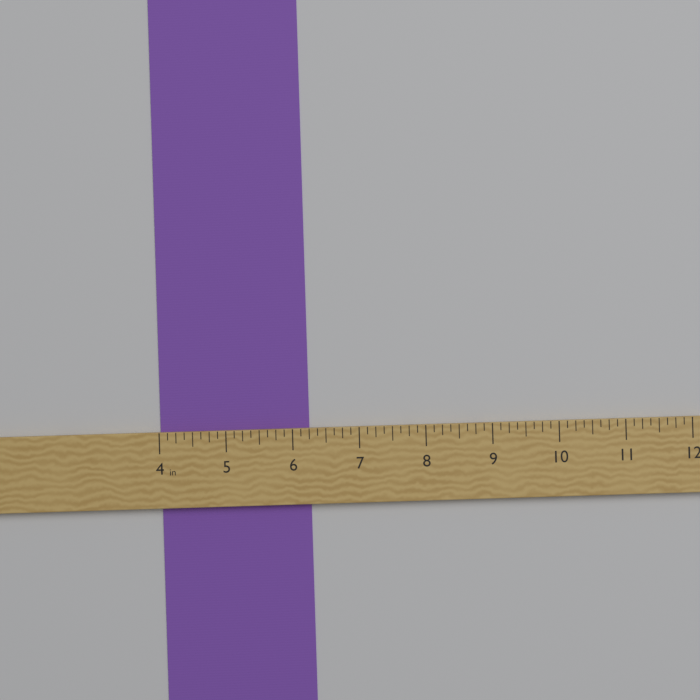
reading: 6.250 in
